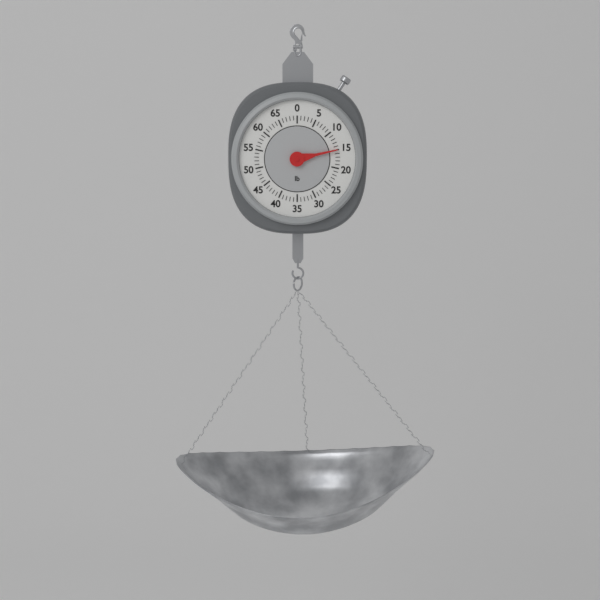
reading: 15 lb
